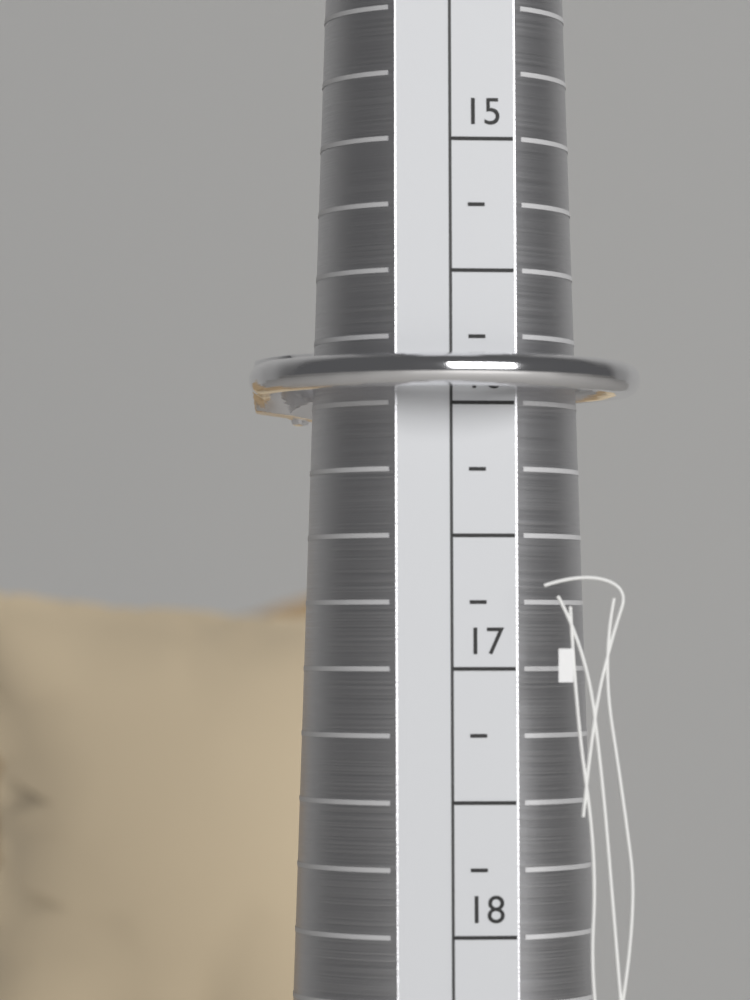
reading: 16.00 (no unit)
